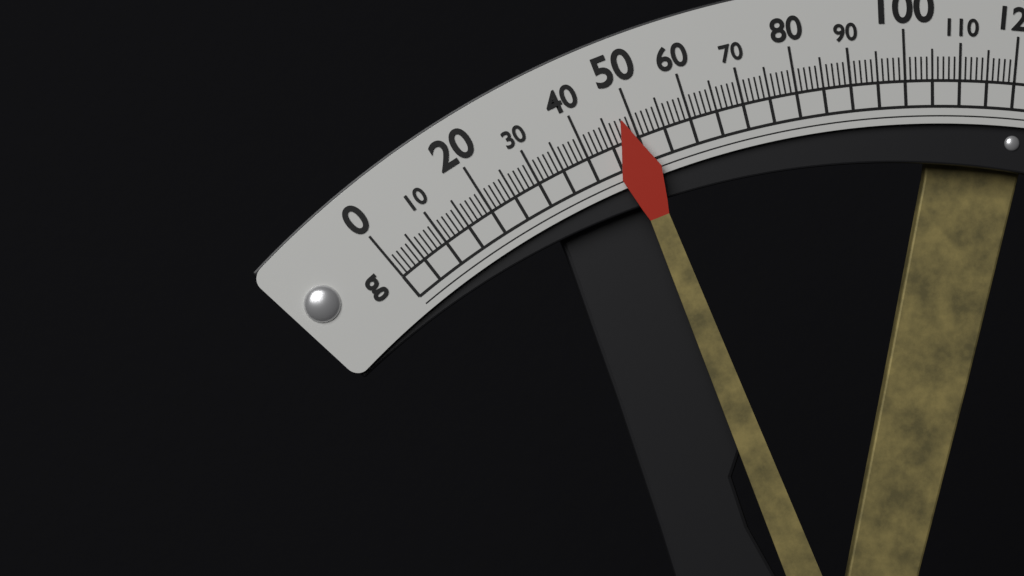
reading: 48 g
